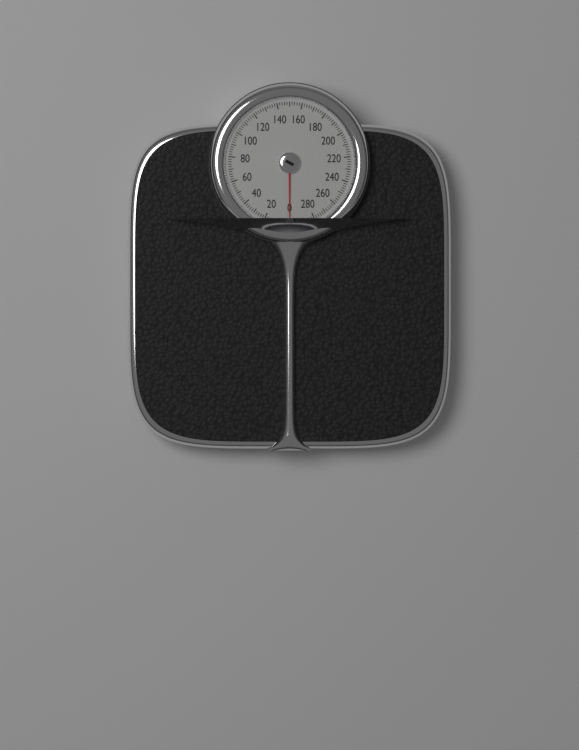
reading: 0 (no unit)
